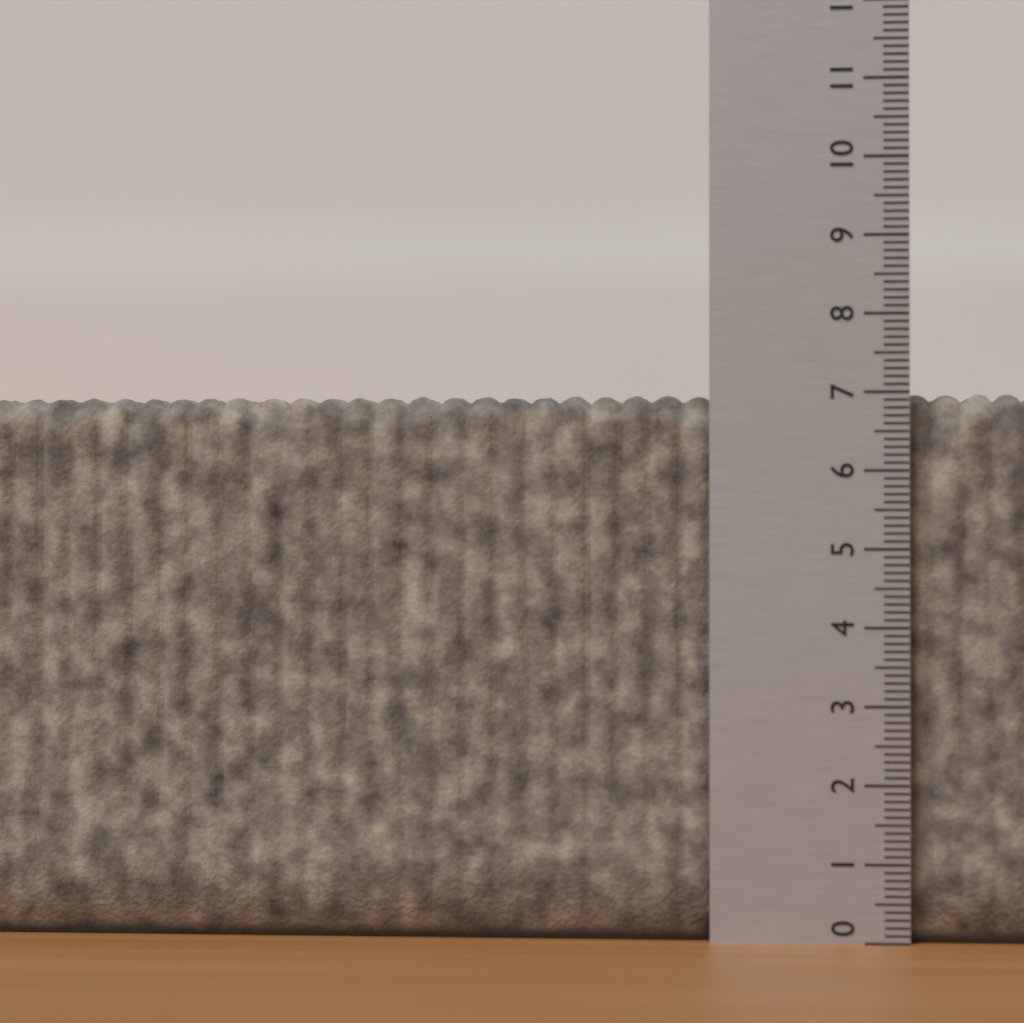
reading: 7.0 (no unit)
